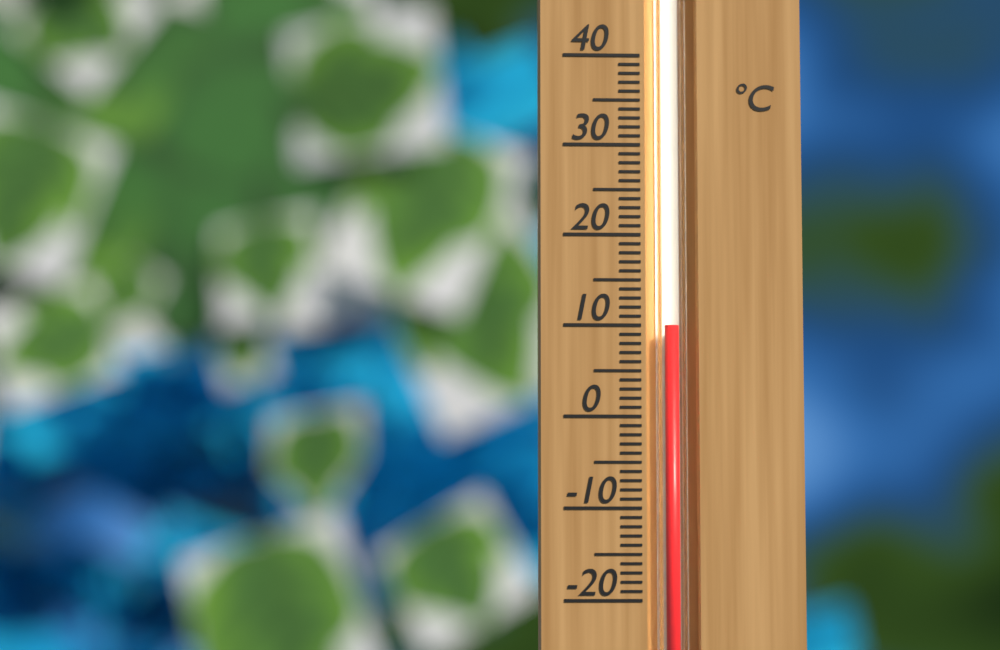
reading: 10 °C
